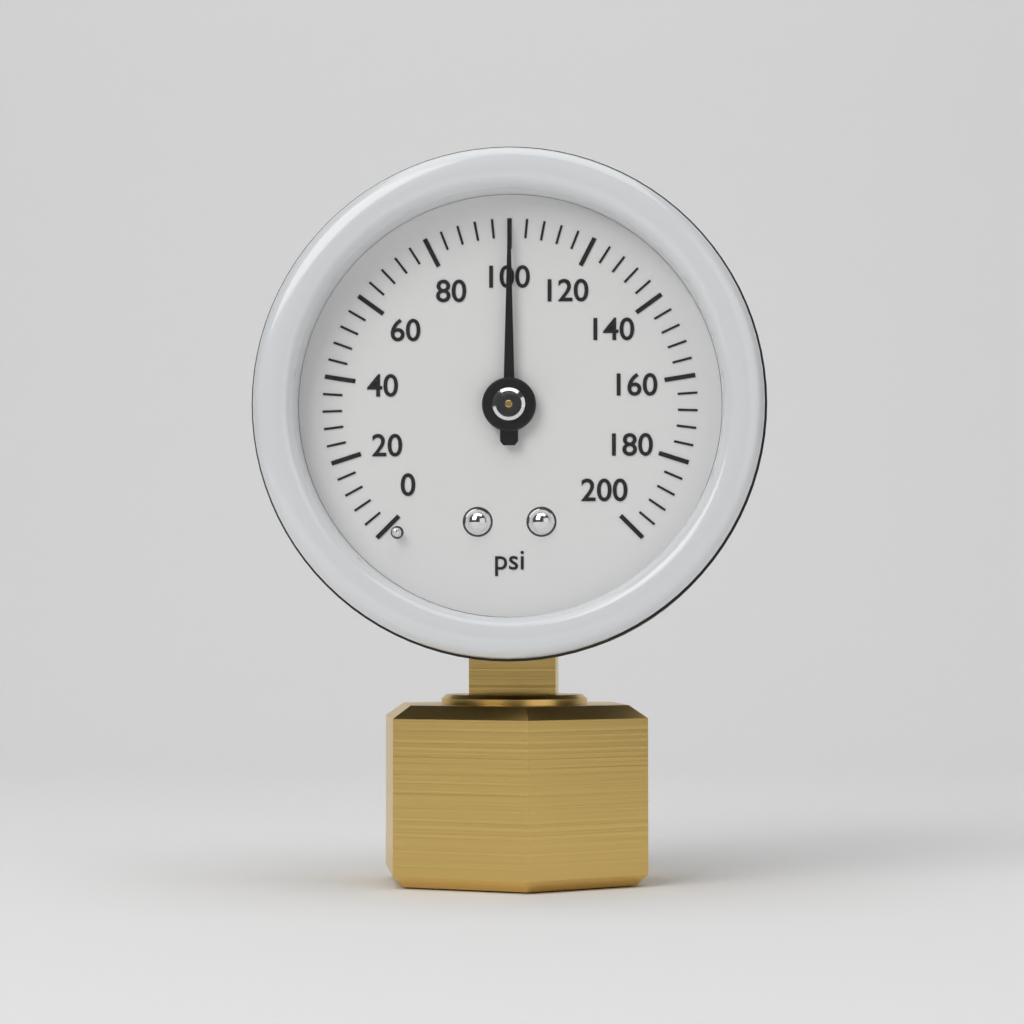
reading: 100 psi
